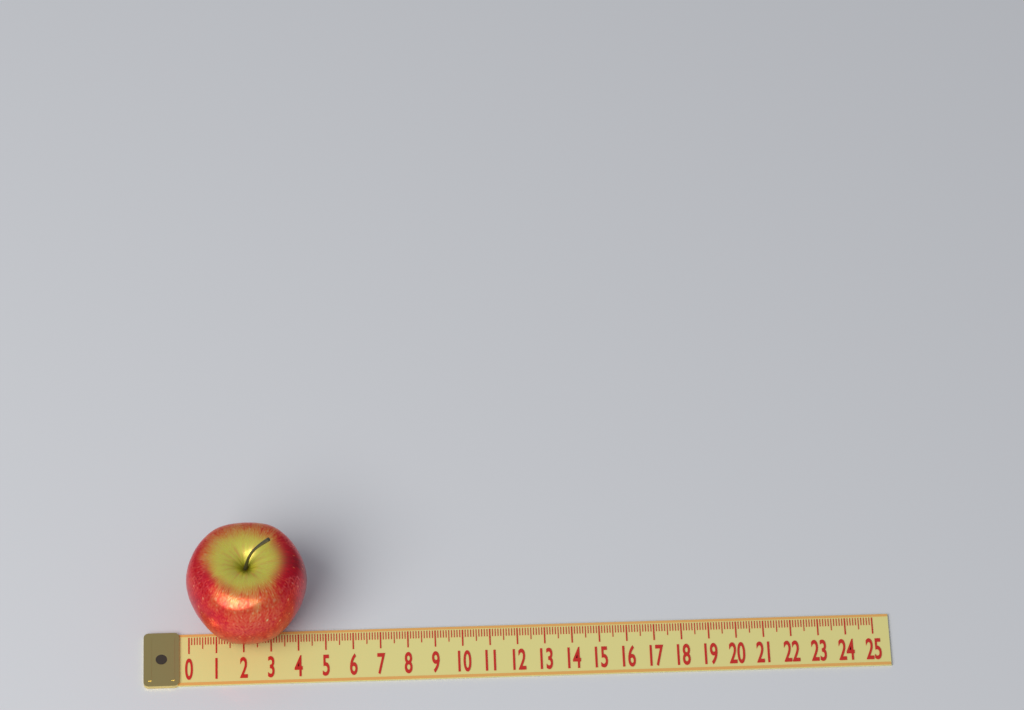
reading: 4.4 (no unit)
